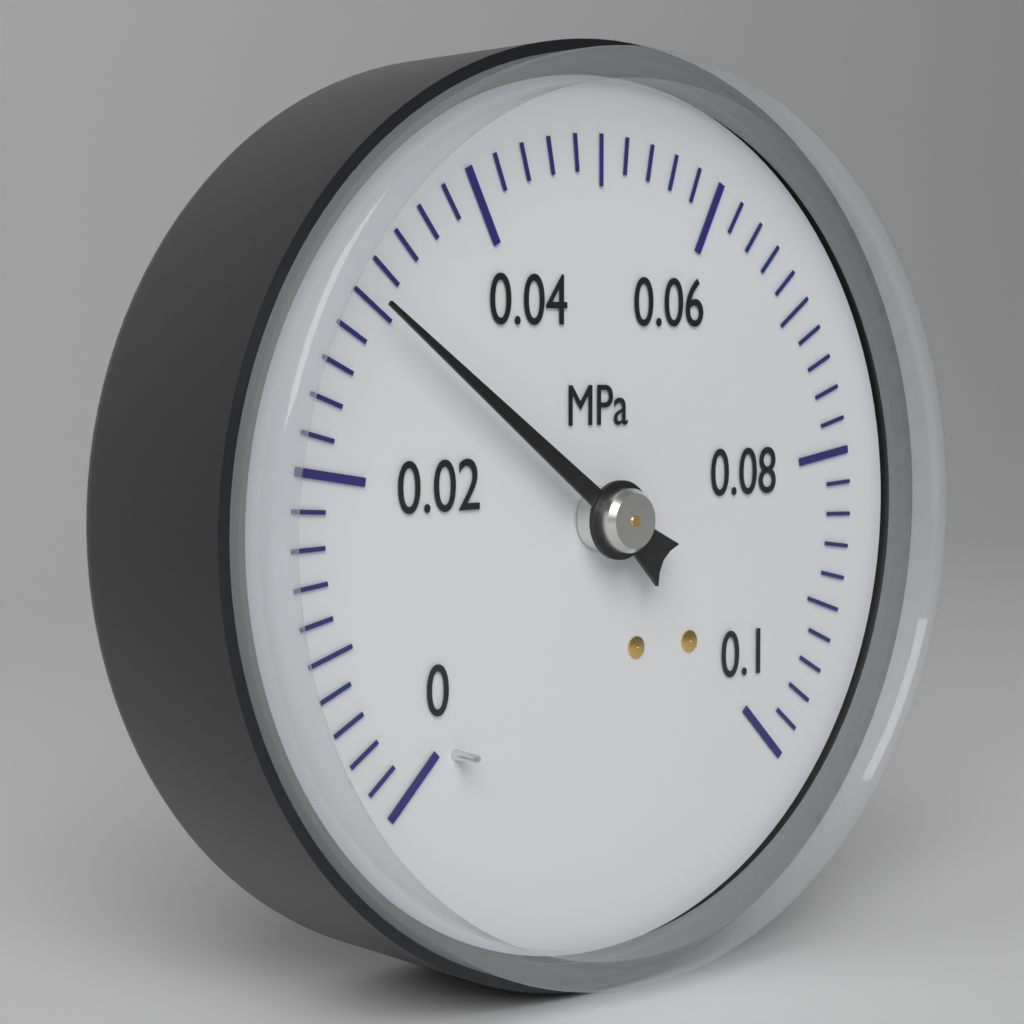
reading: 0.030 MPa
